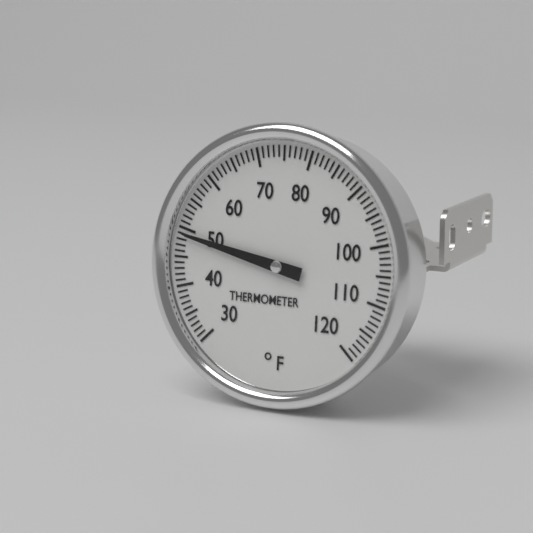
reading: 49 °F
